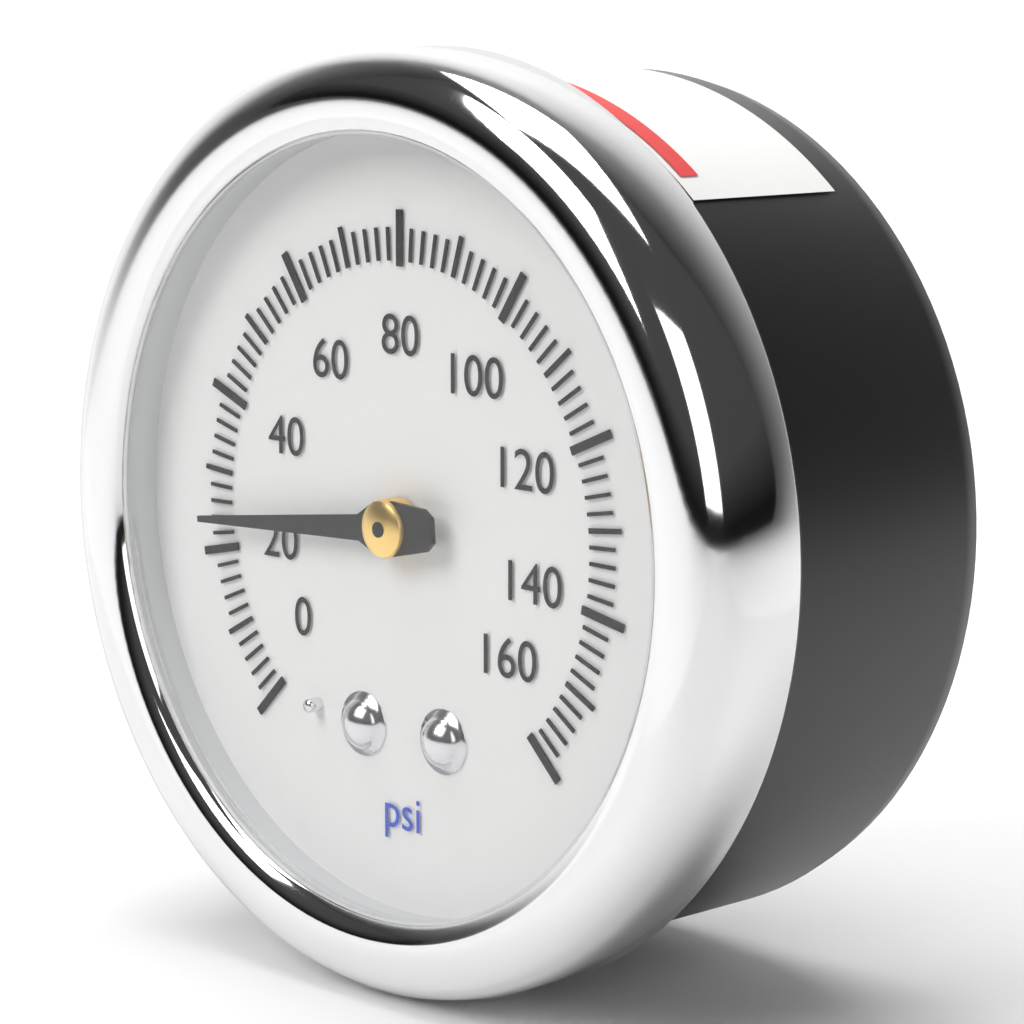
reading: 24 psi
